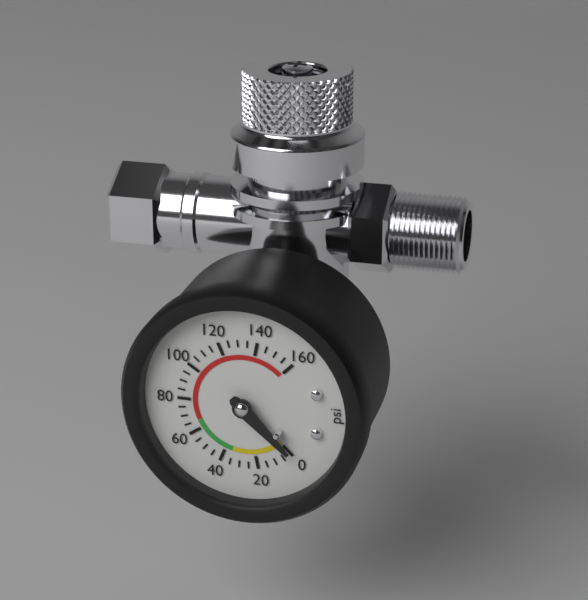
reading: 0 psi
